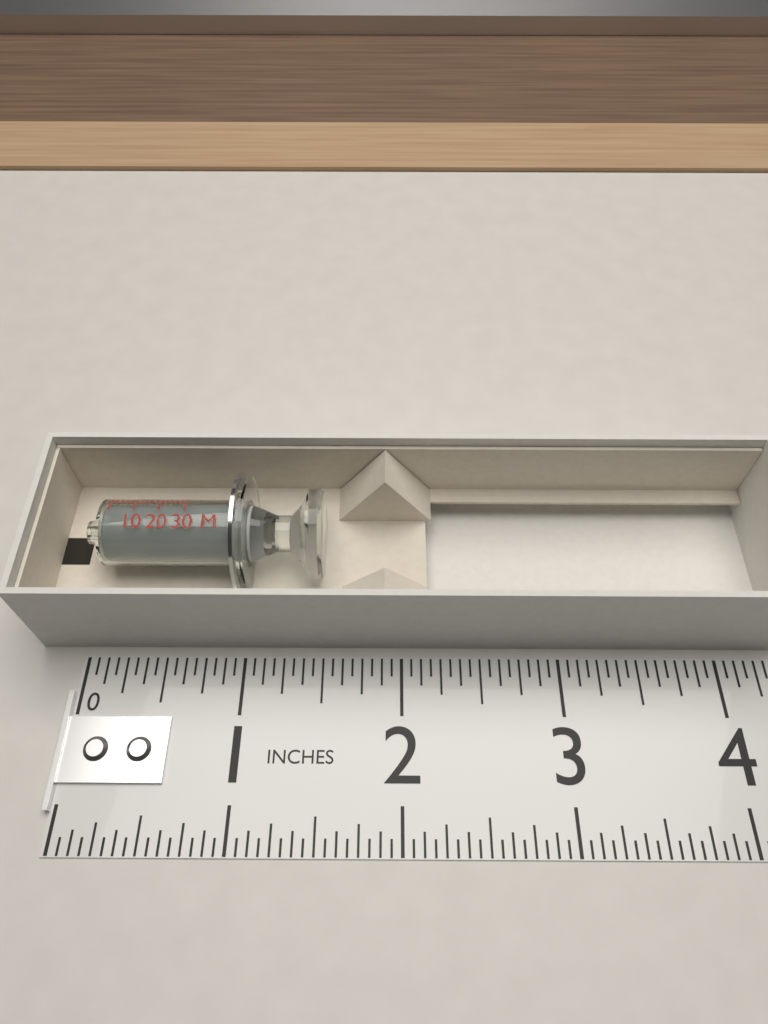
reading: 1.5000 in
